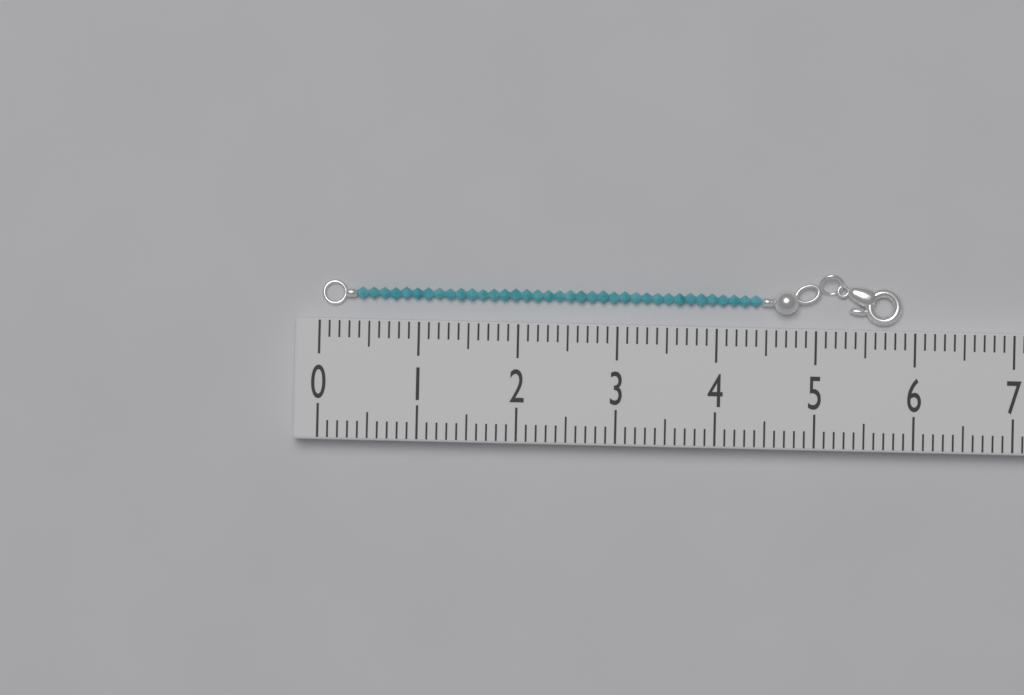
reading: 5.9 (no unit)
